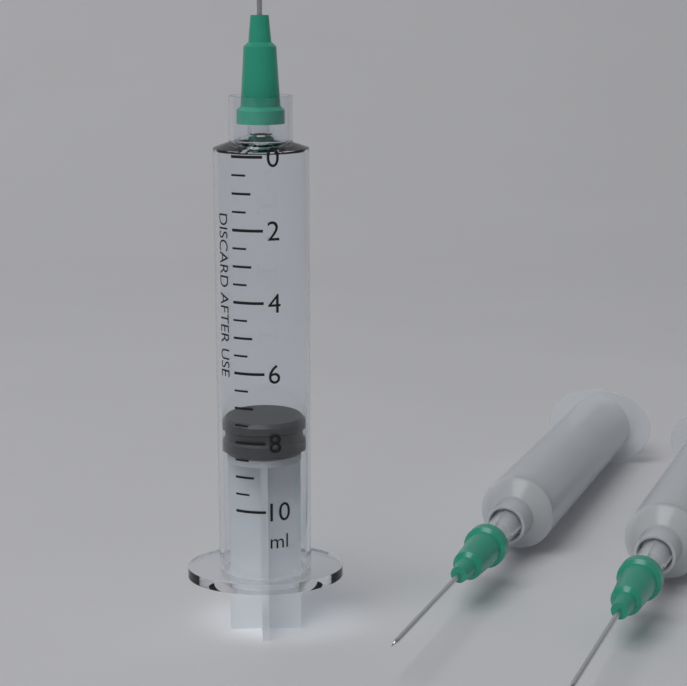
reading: 7.5 ml
